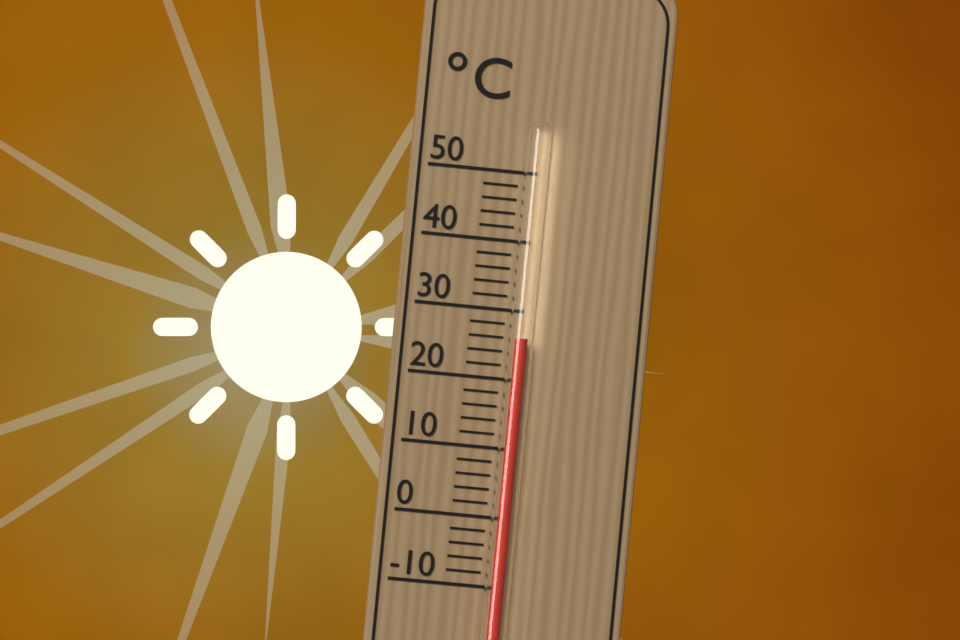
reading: 26 °C
